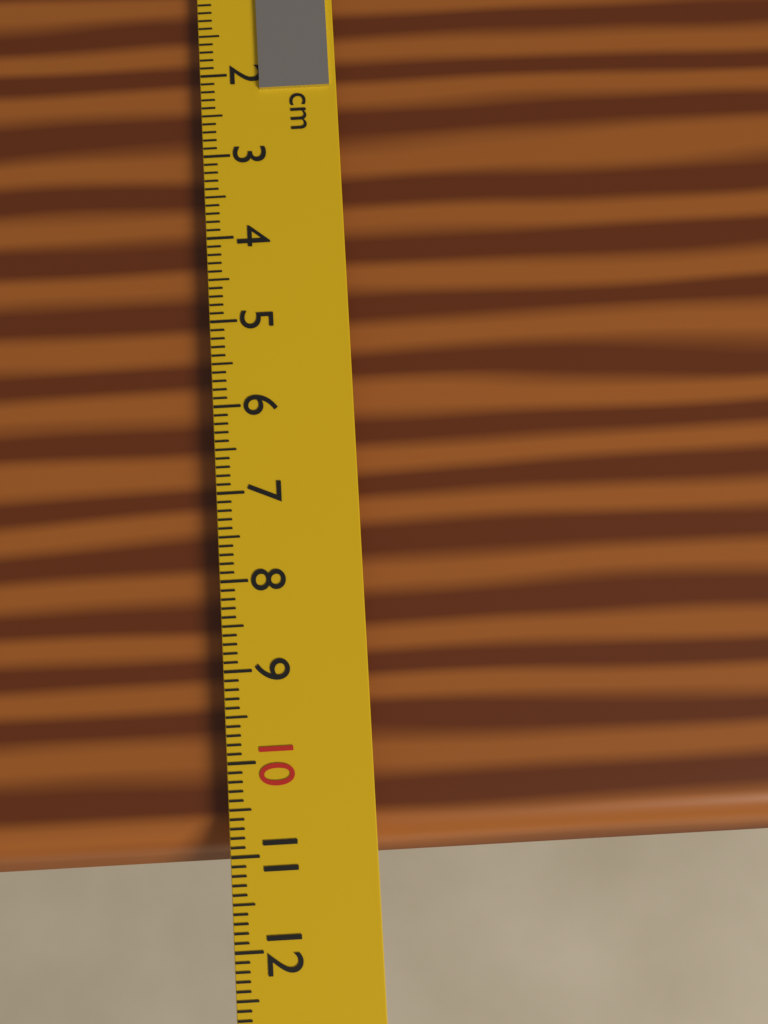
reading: 11.1 cm
